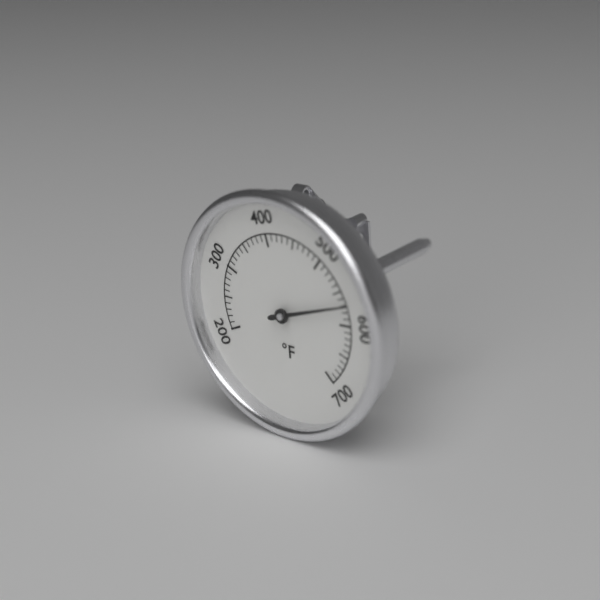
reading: 570 °F
